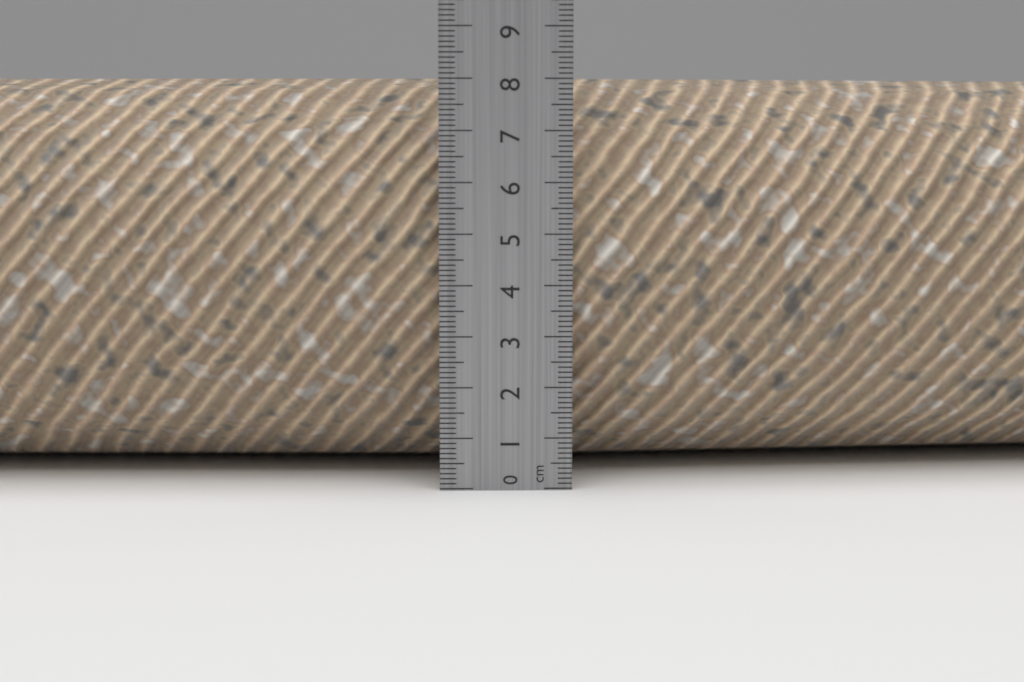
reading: 8.2 cm
